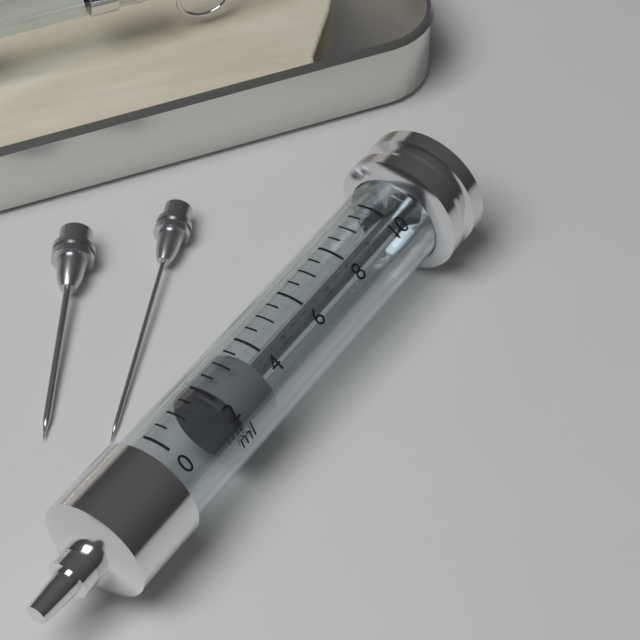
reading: 2.0 ml
